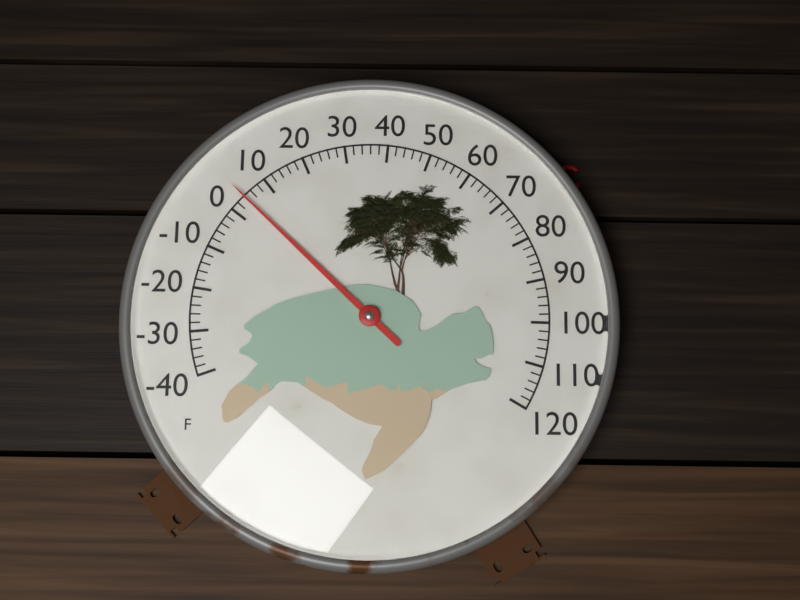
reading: 4 °F
